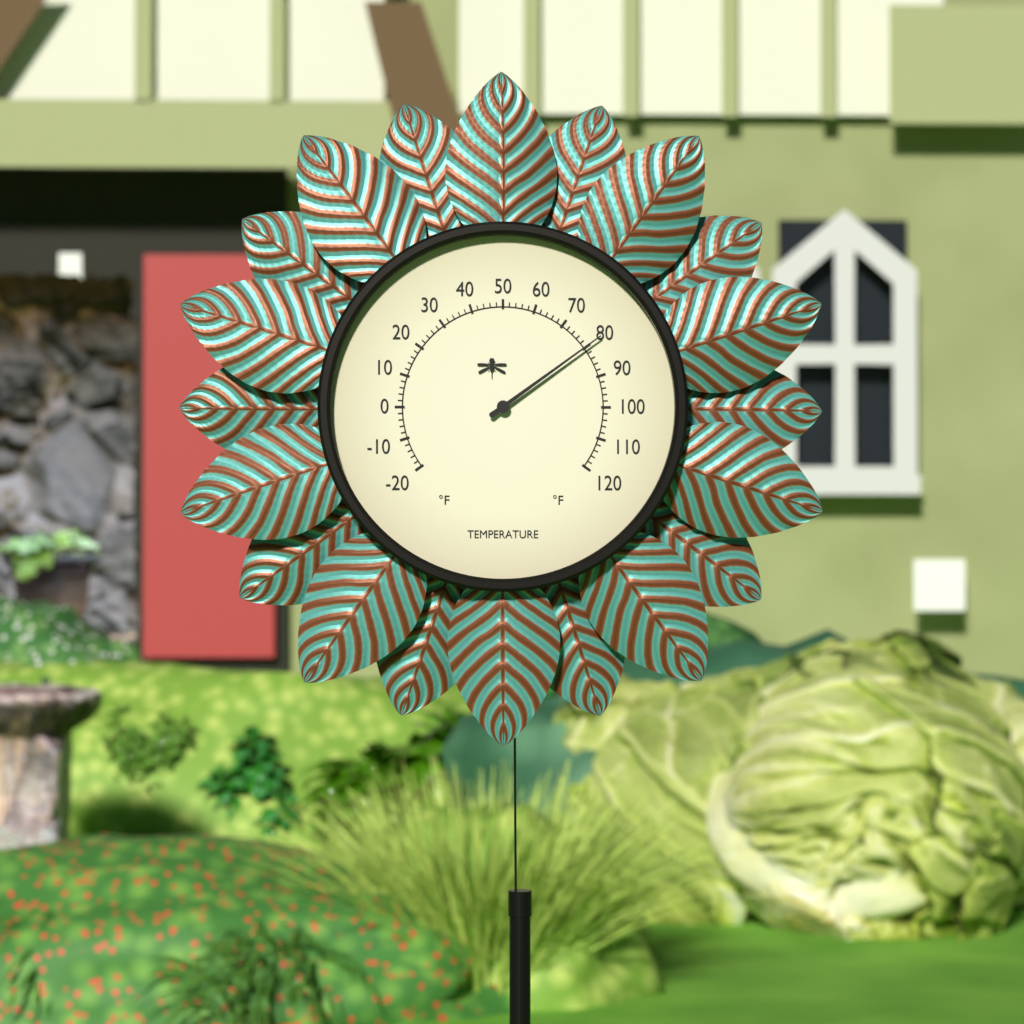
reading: 80 °F
